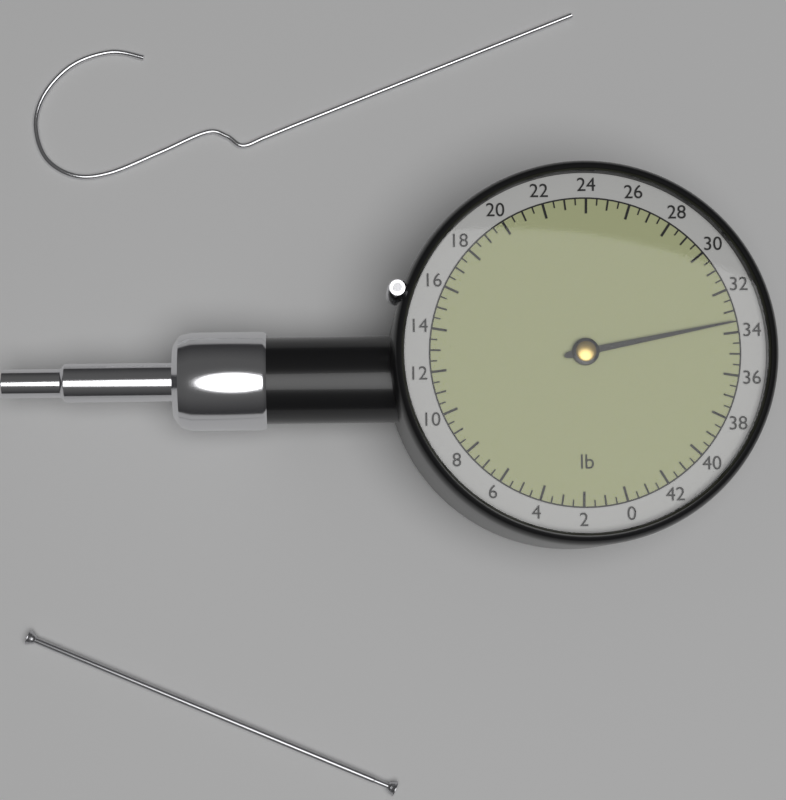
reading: 33.5 lb
